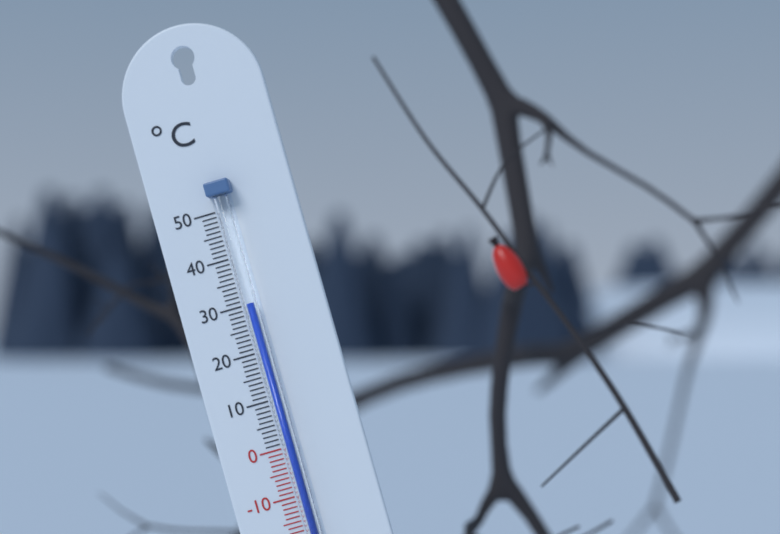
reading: 30 °C
